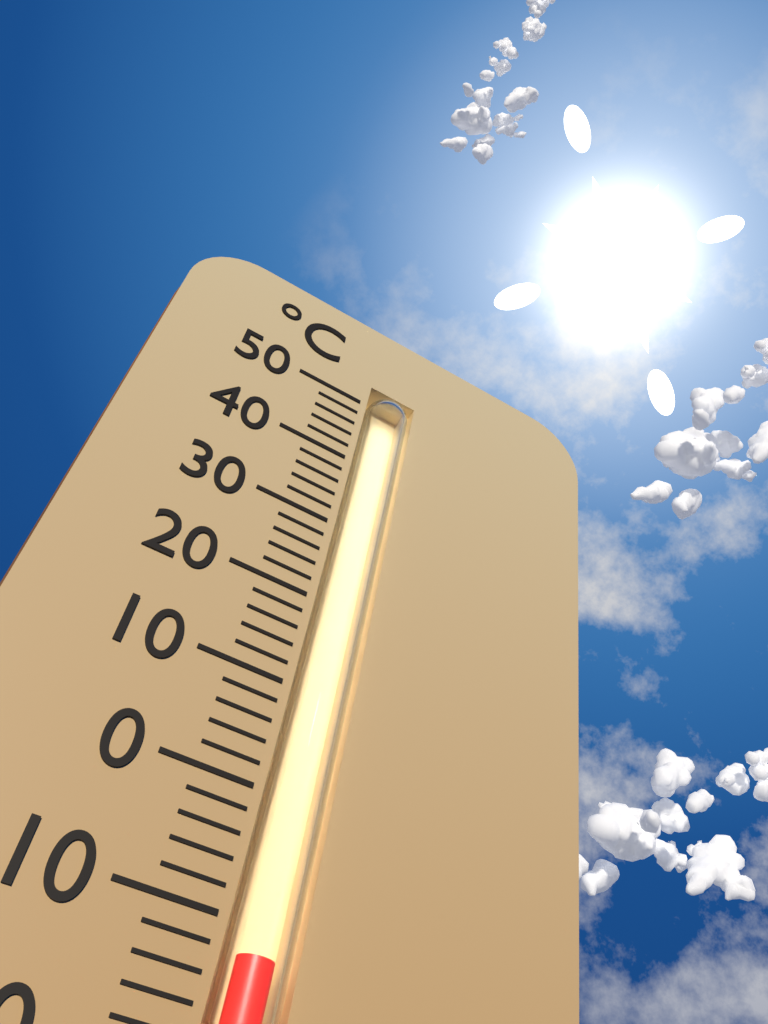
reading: -12 °C
